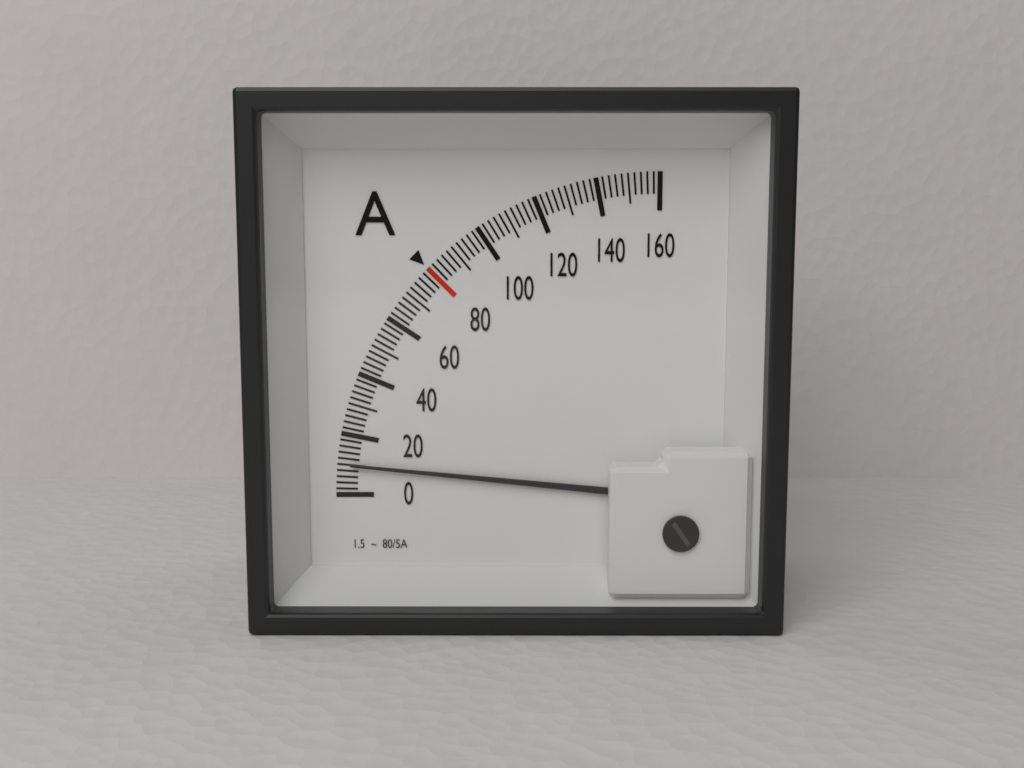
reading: 10 A
